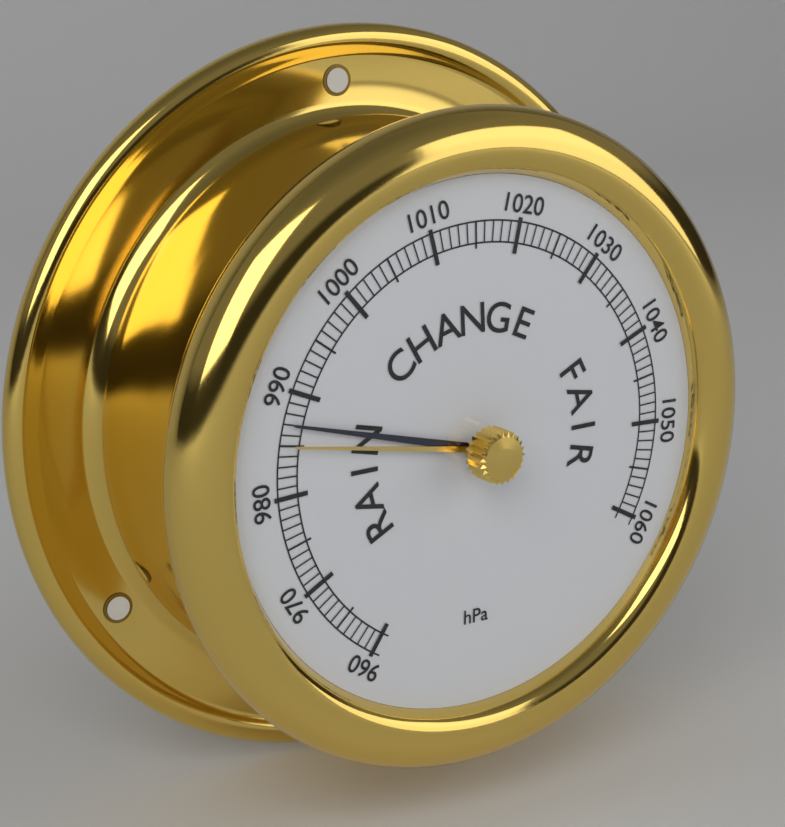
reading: 987 hPa
